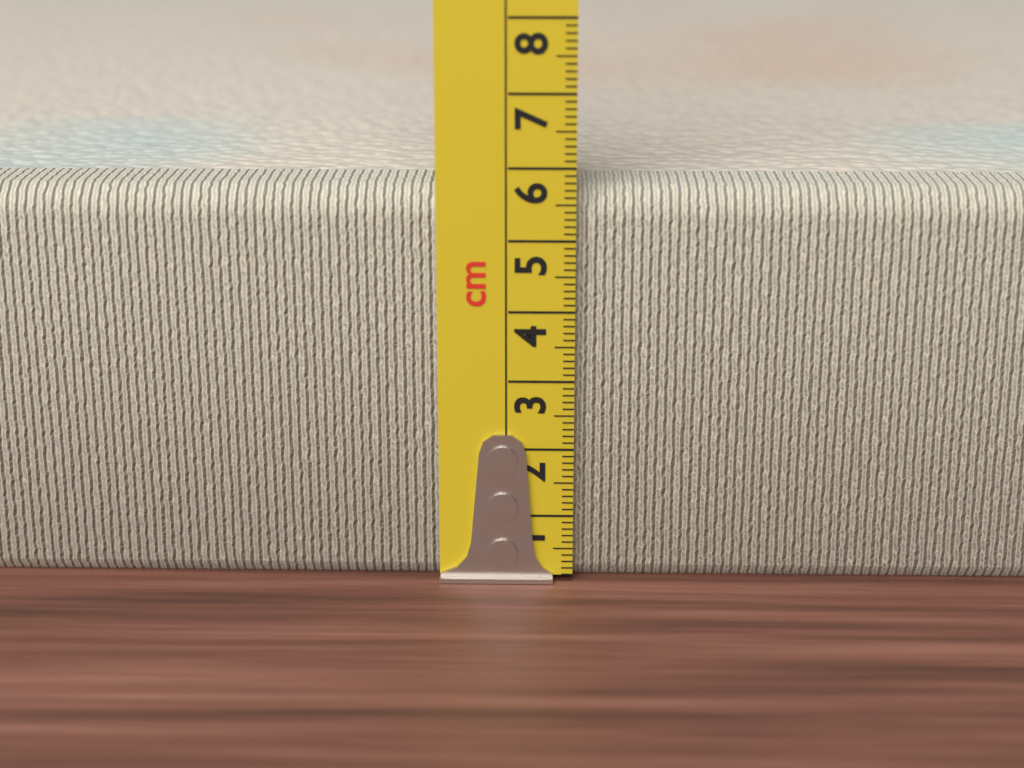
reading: 5.7 cm
